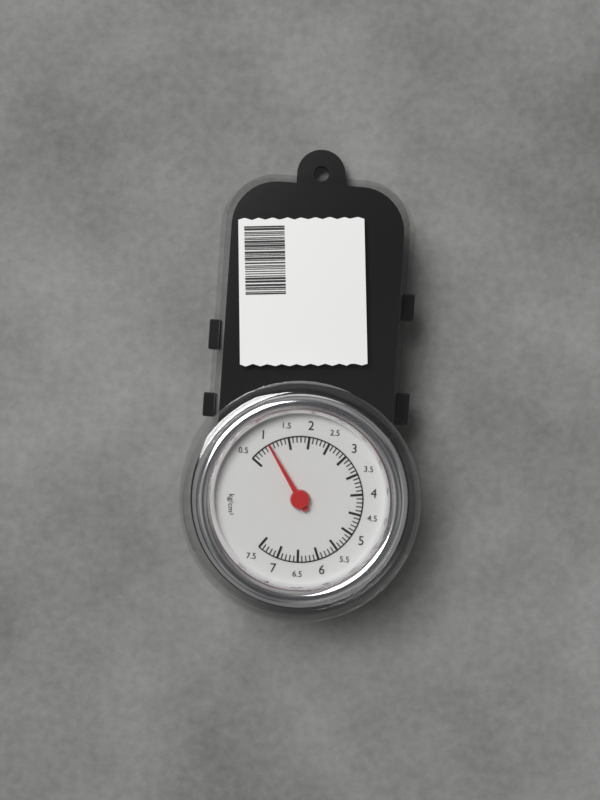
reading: 1.0 kg/cm²
